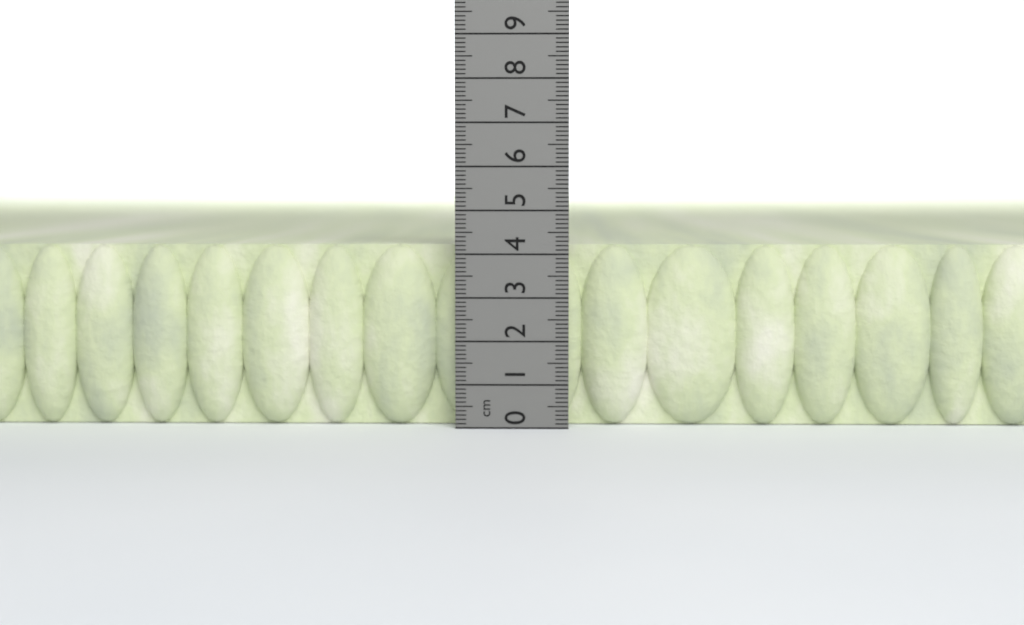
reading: 4.2 cm
